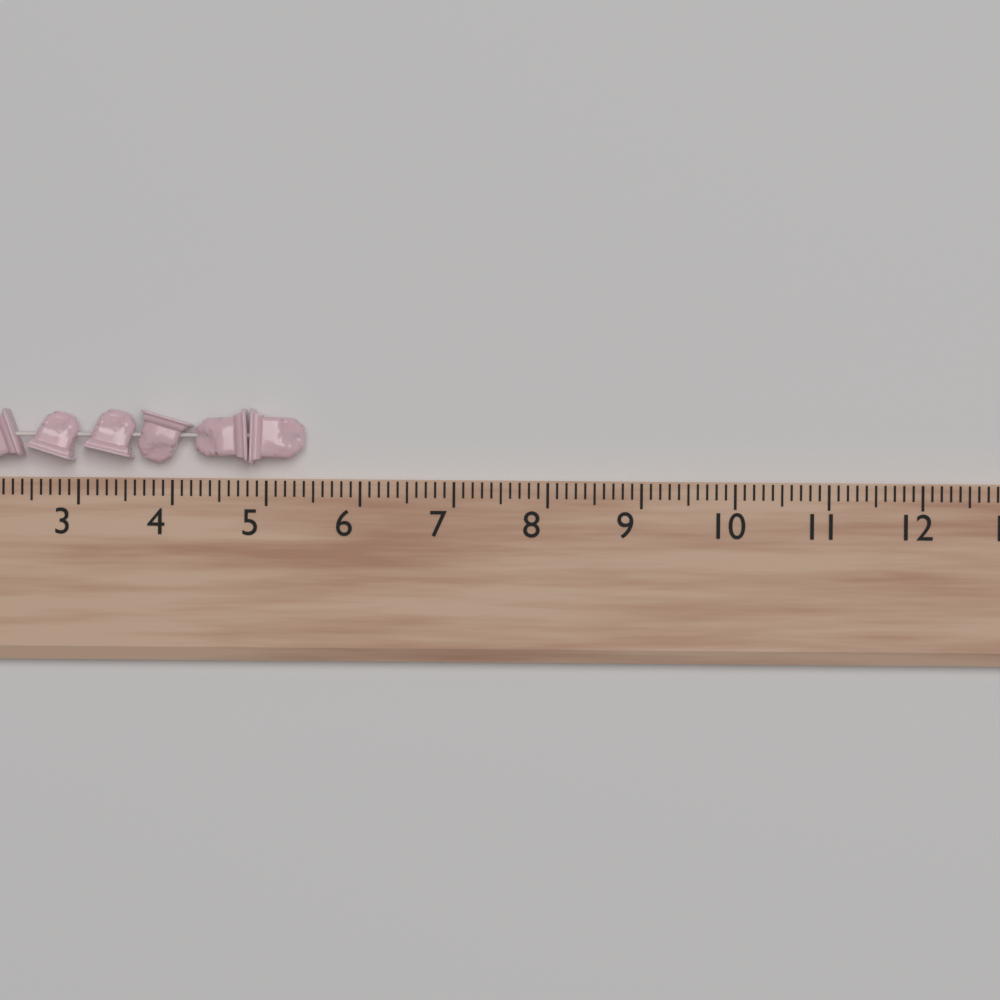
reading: 5.4 (no unit)
